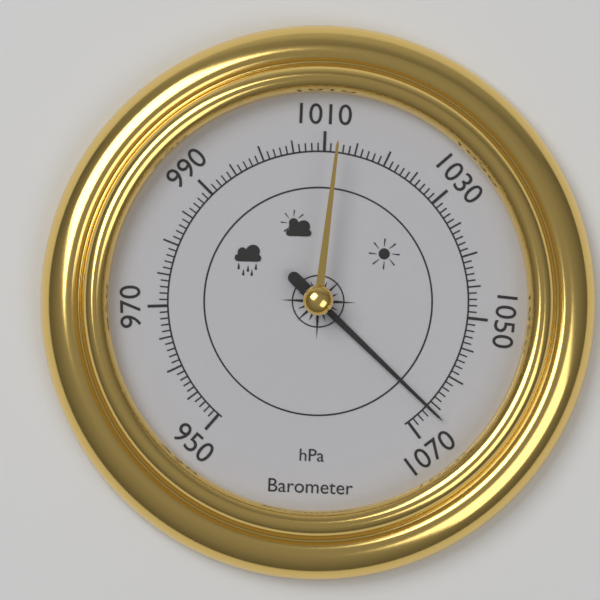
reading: 1066 hPa
